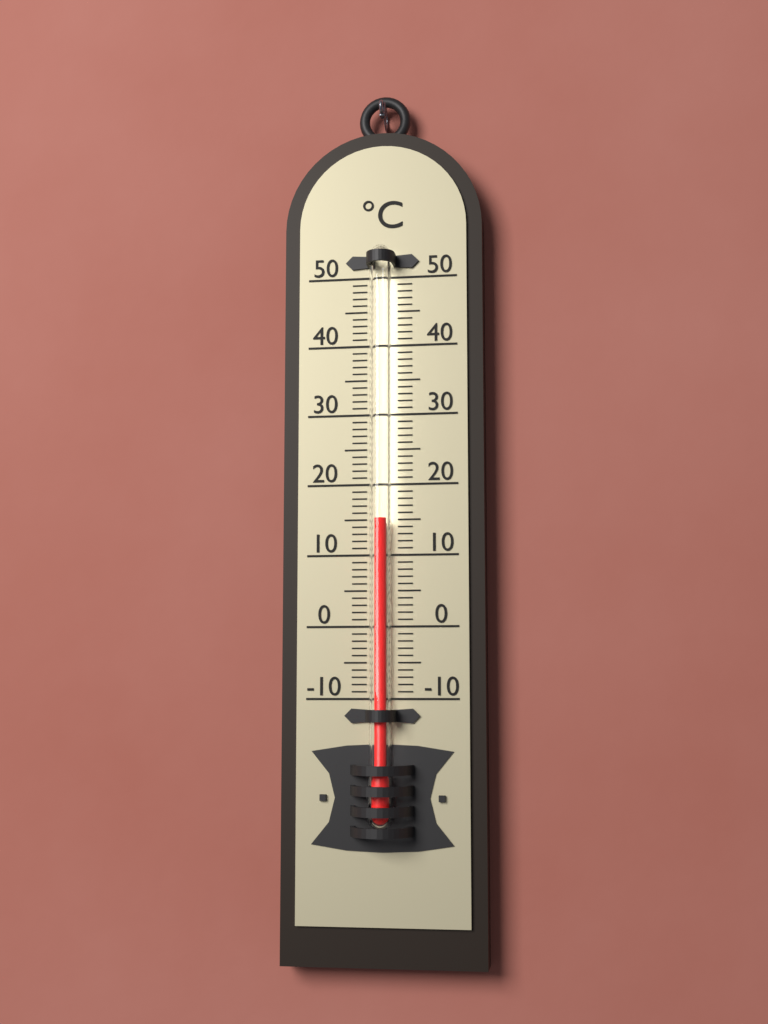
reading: 15 °C
